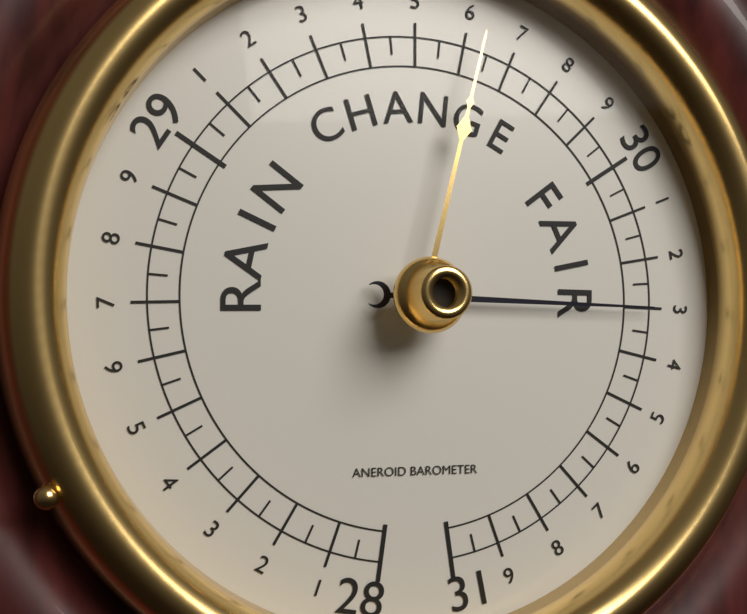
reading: 30.30 (no unit)
